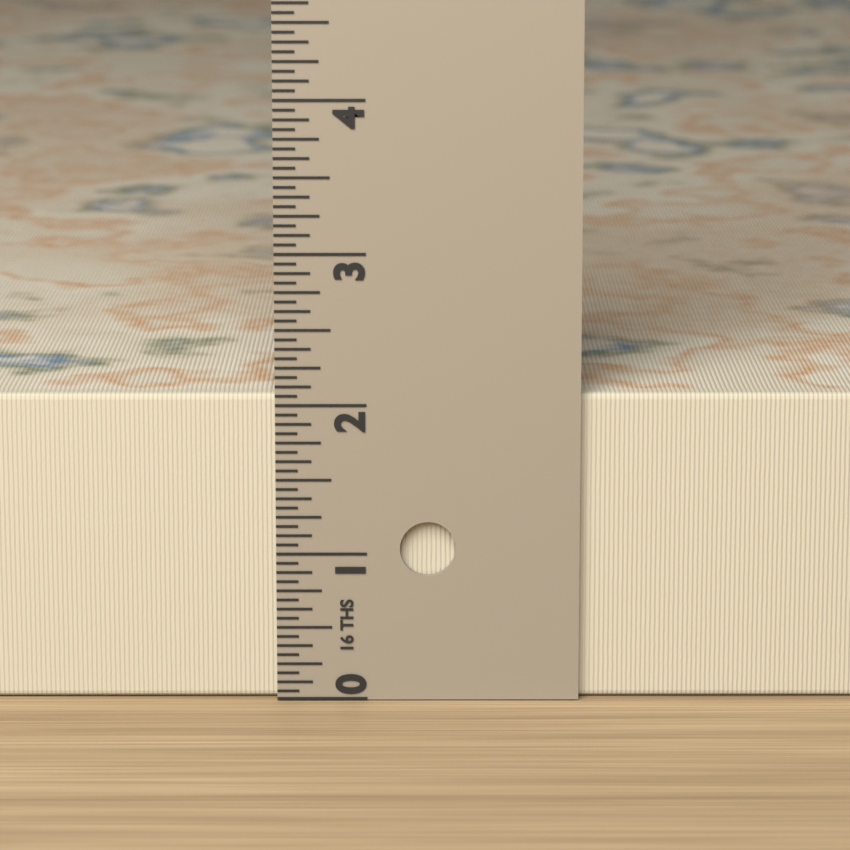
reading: 2.0625 in
